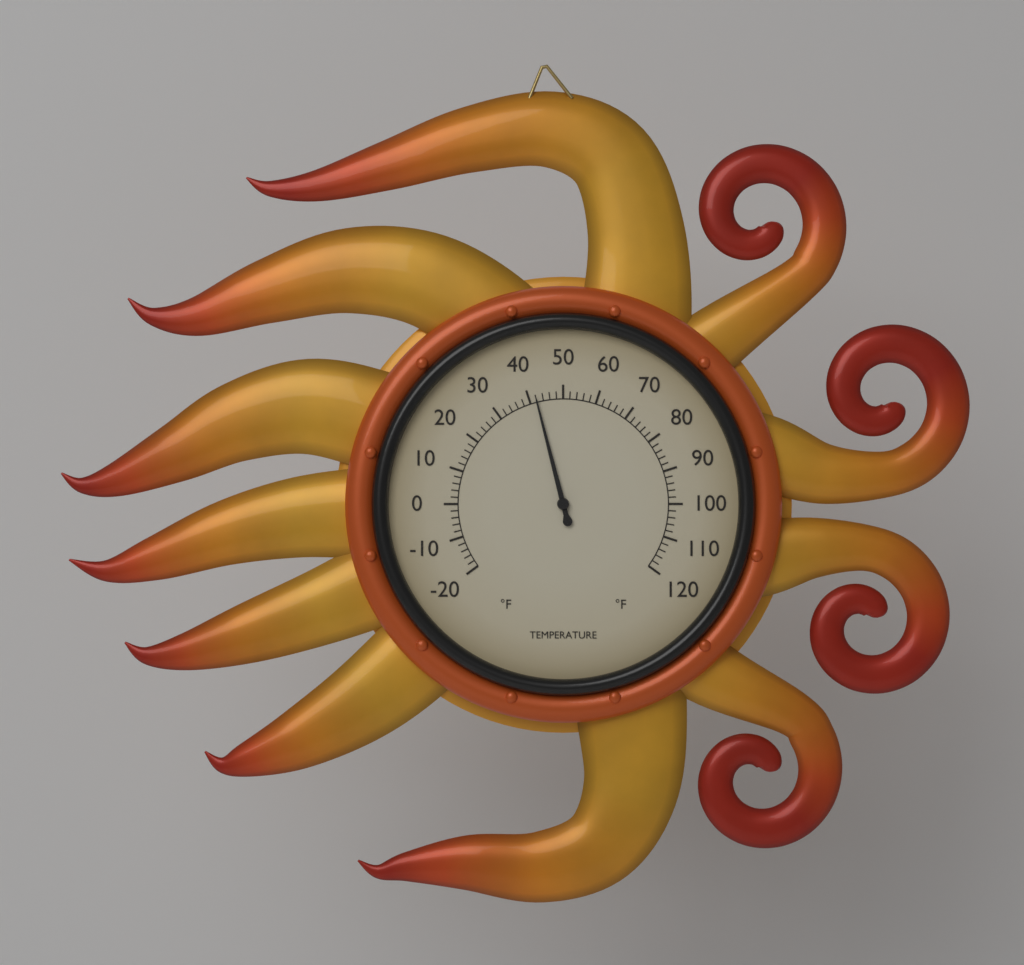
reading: 42 °F
